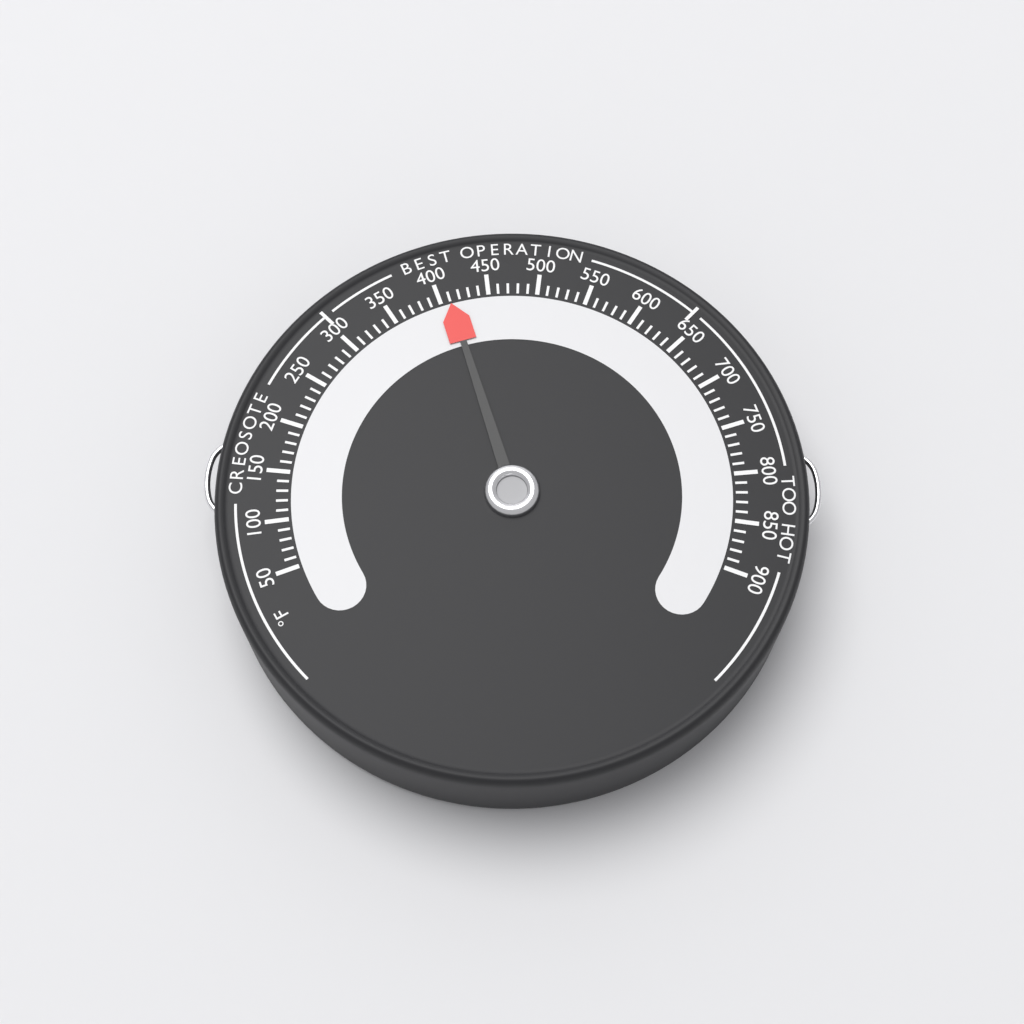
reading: 410 °F
